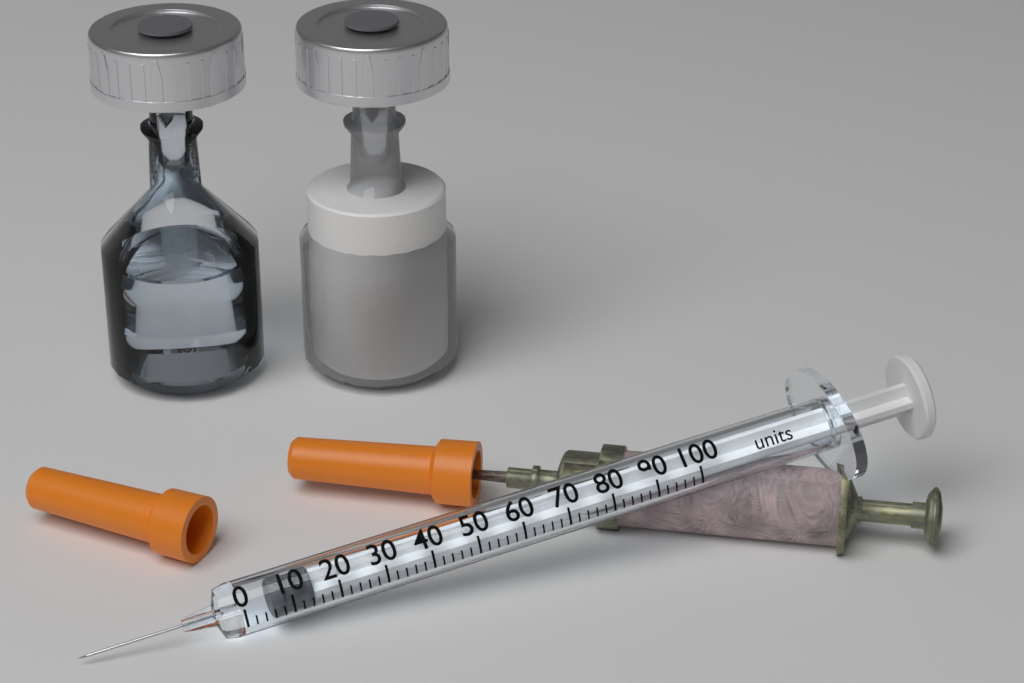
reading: 6 units
